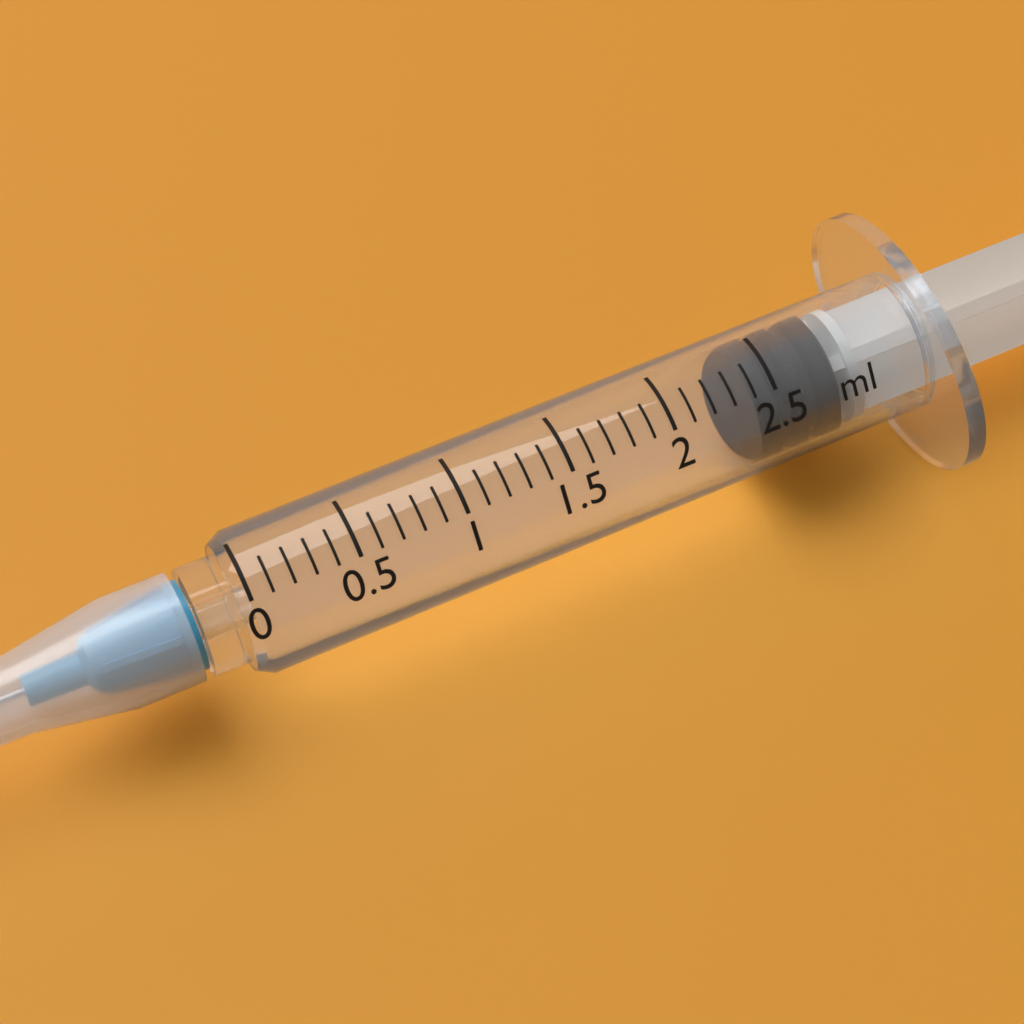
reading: 2.4 ml
